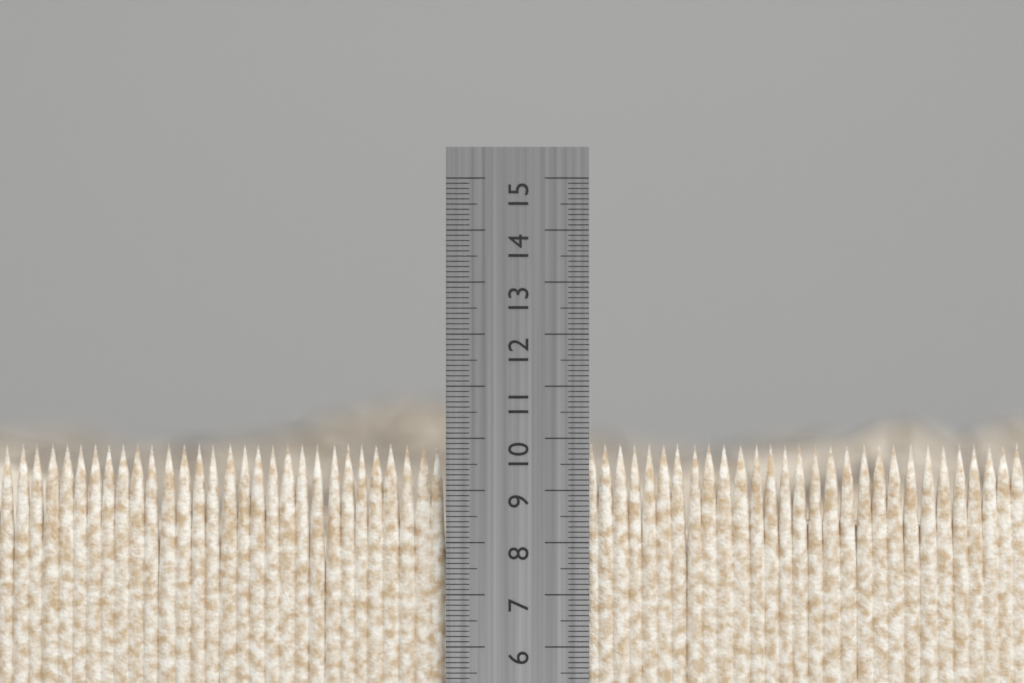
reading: 9.9 cm
